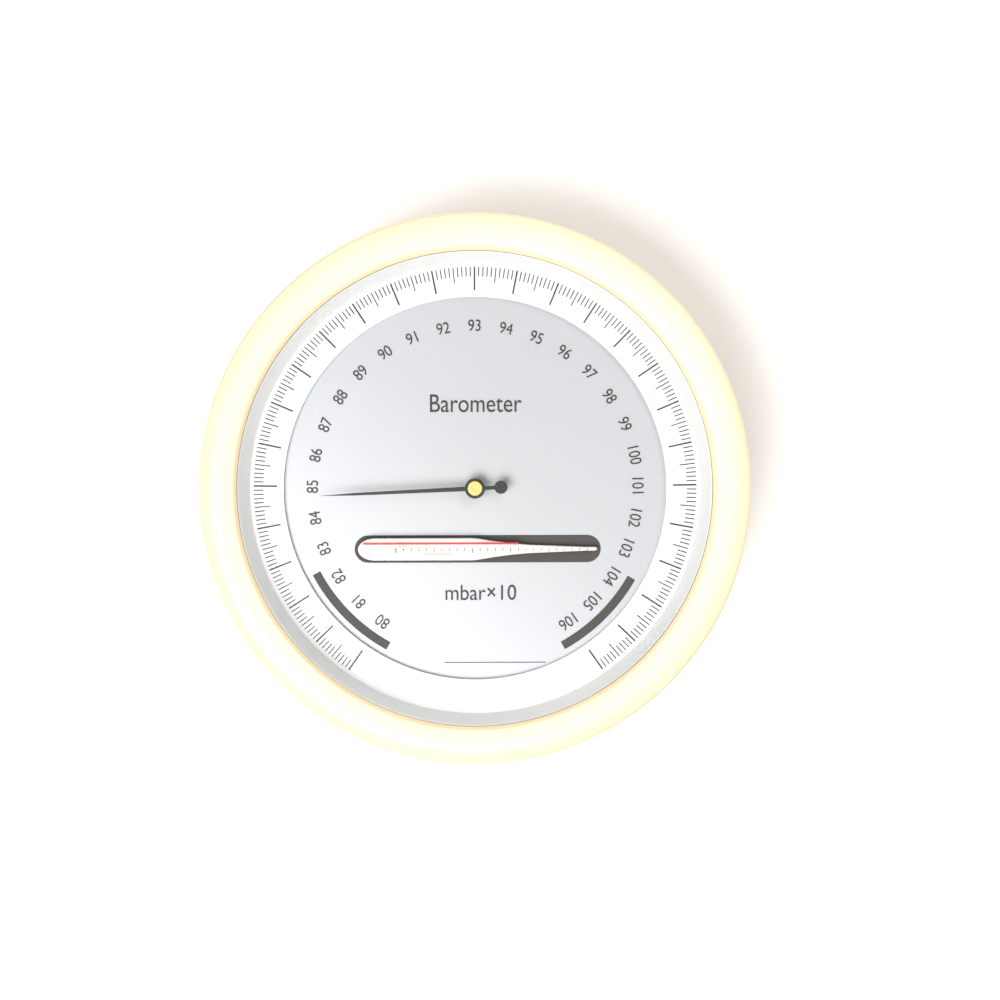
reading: 84.7 mbar×10
